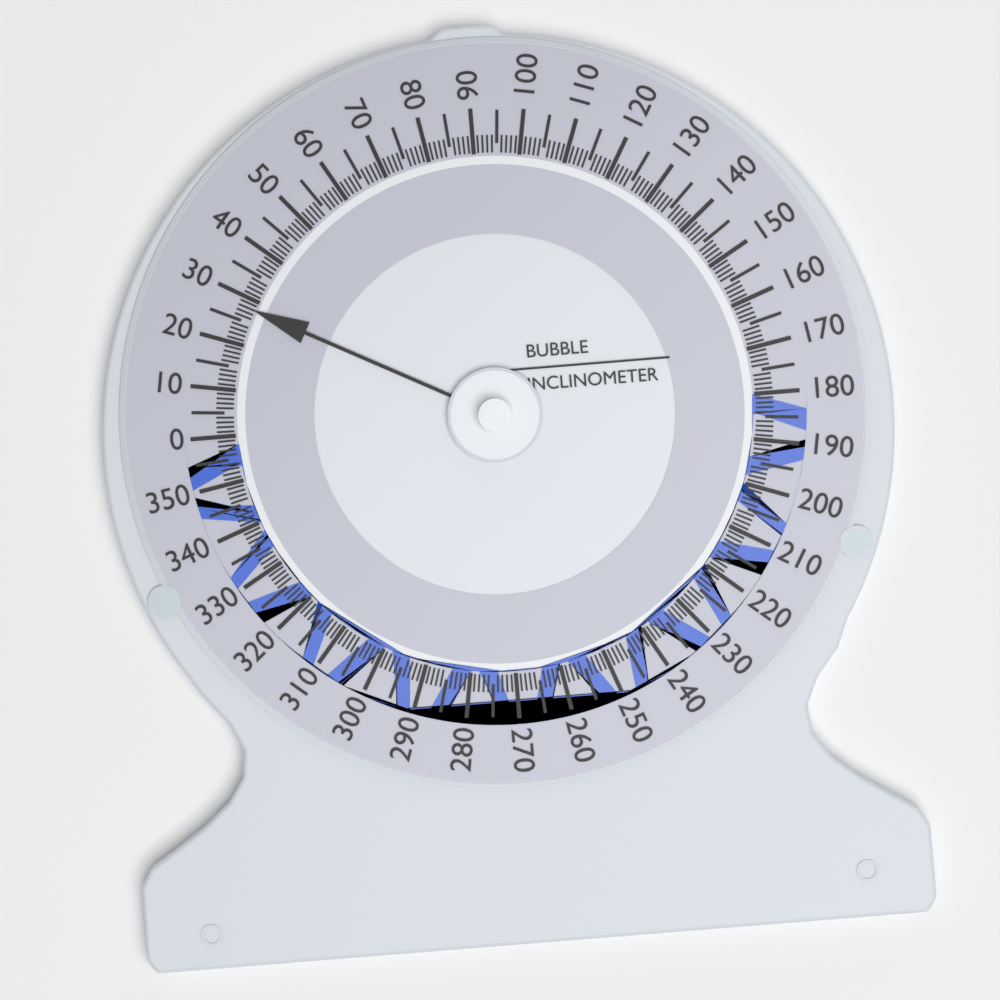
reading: 28 (no unit)
